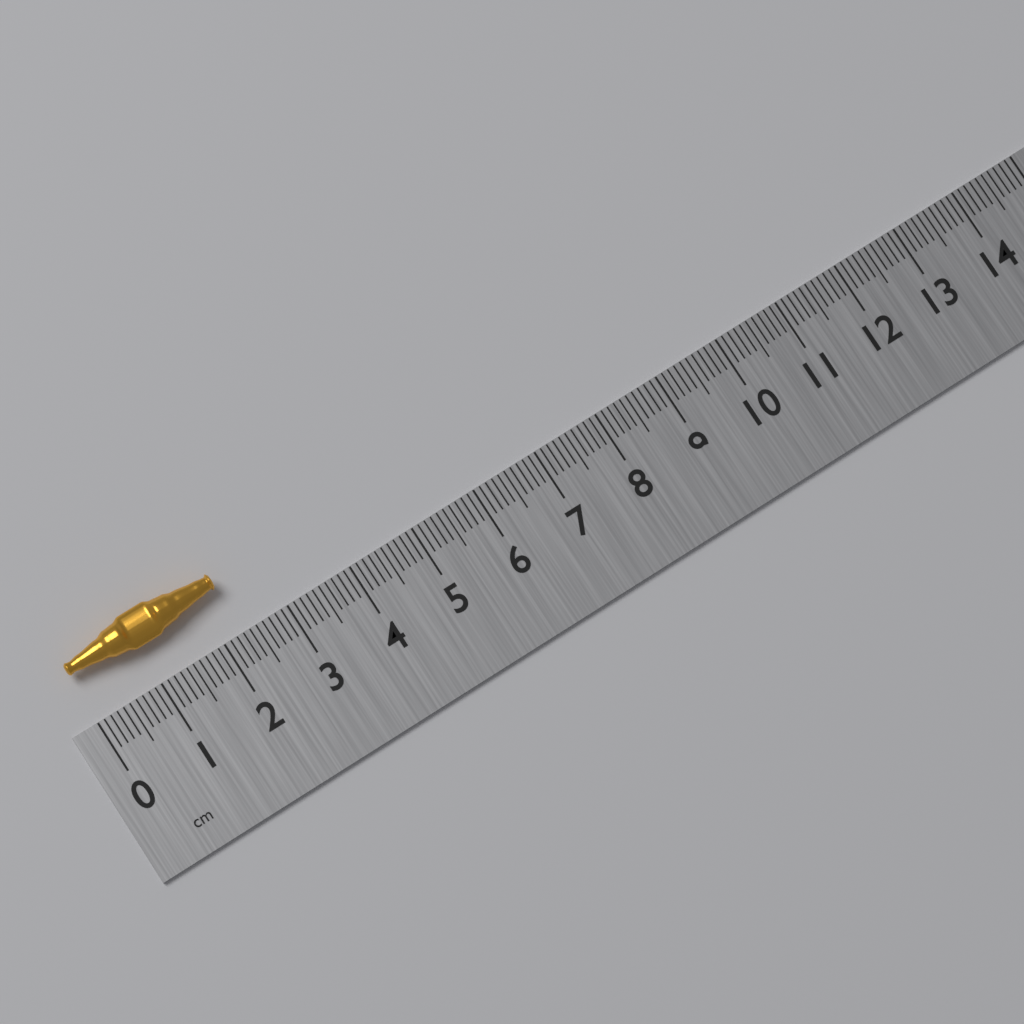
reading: 2.3 cm
